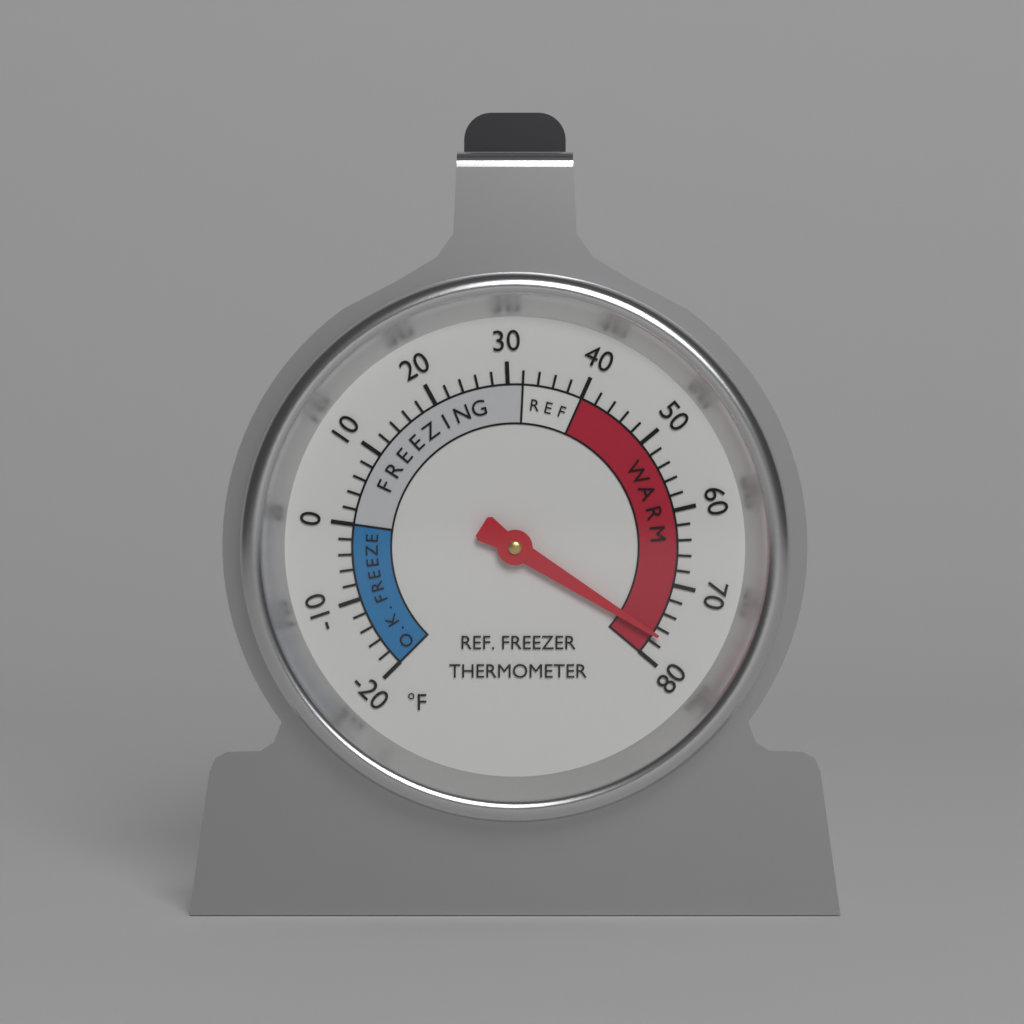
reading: 77 °F
